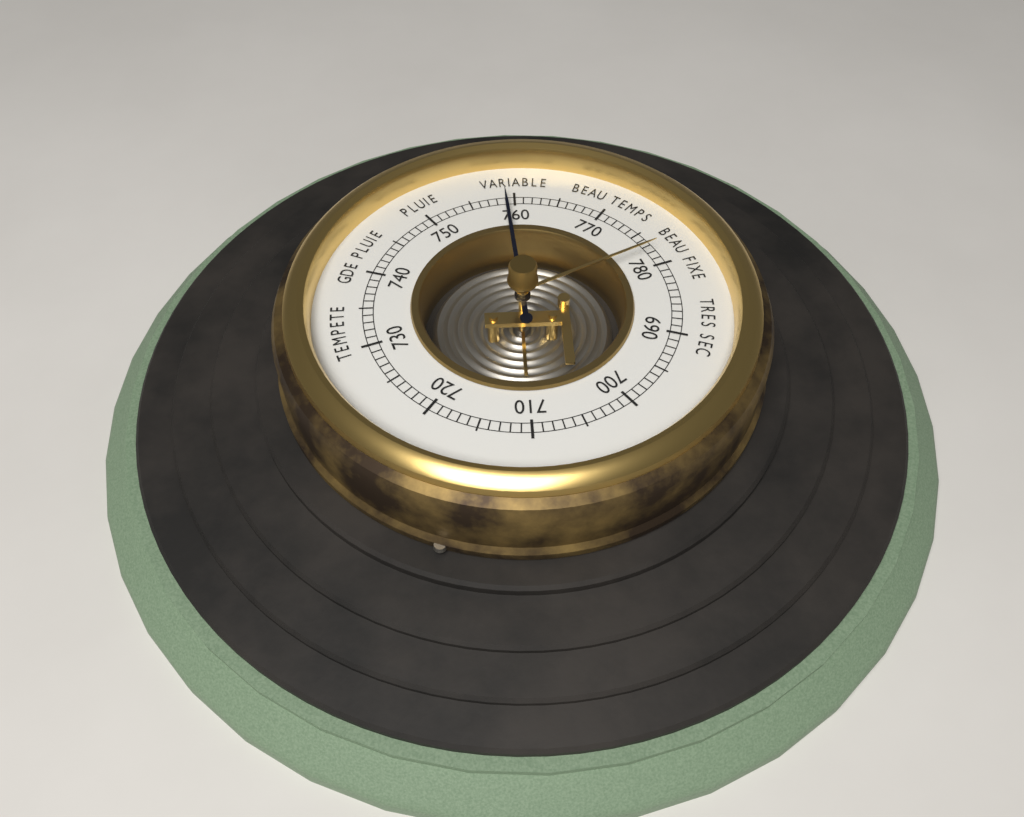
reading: 759 (no unit)
